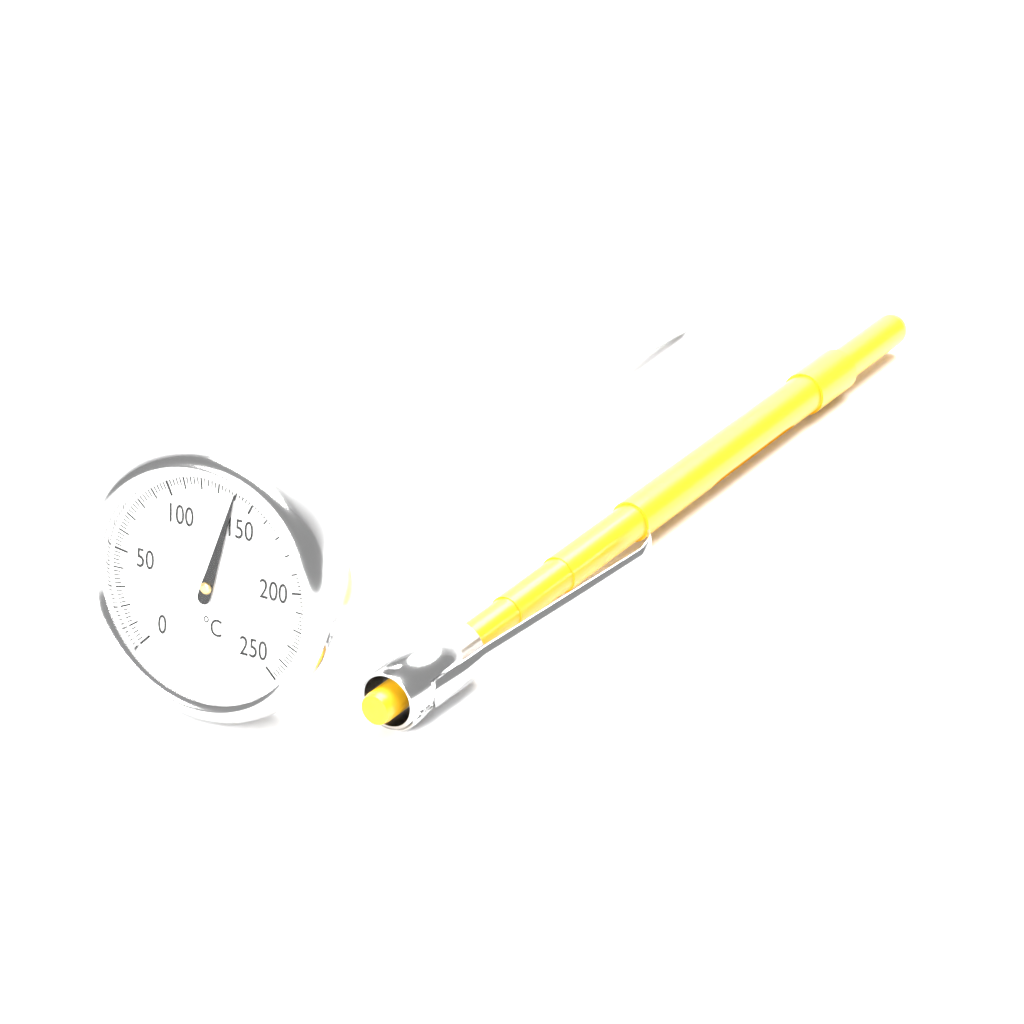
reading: 140 °C
